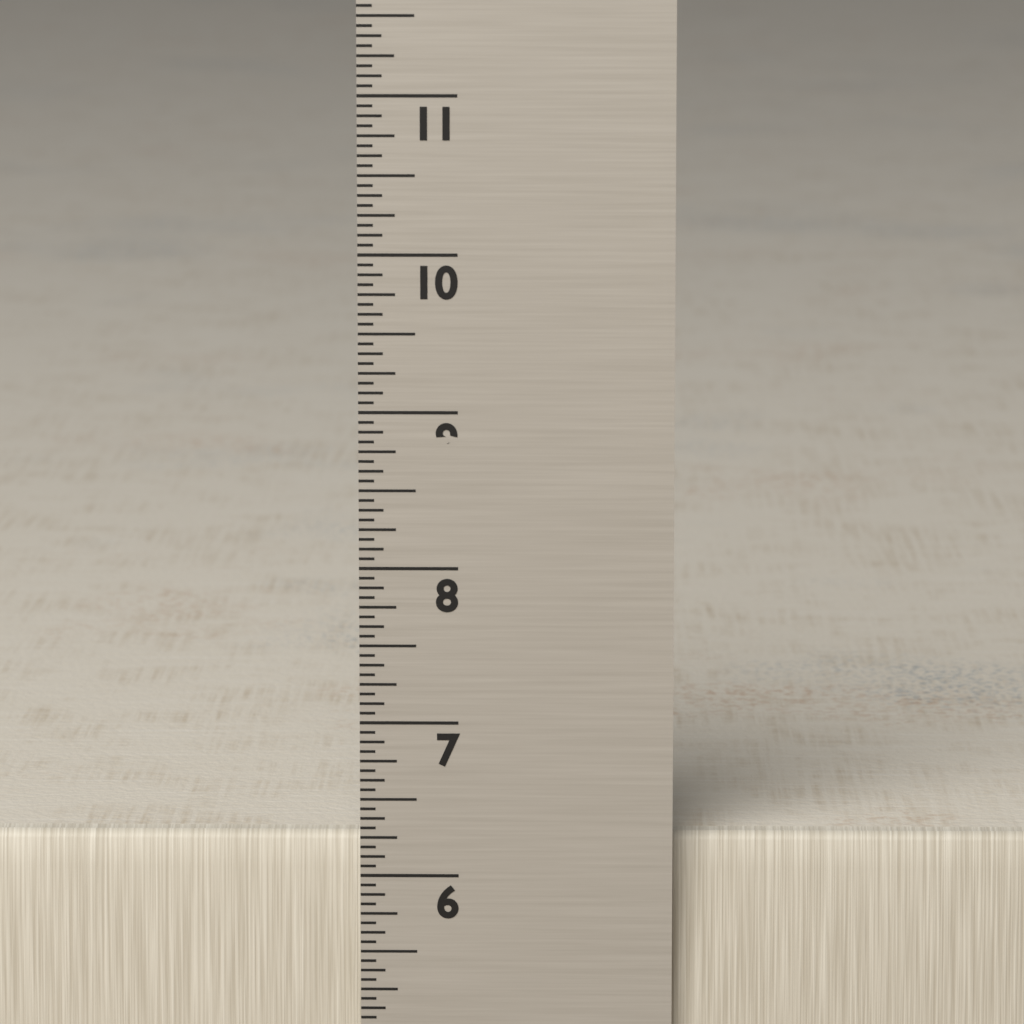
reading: 6.2500 in
